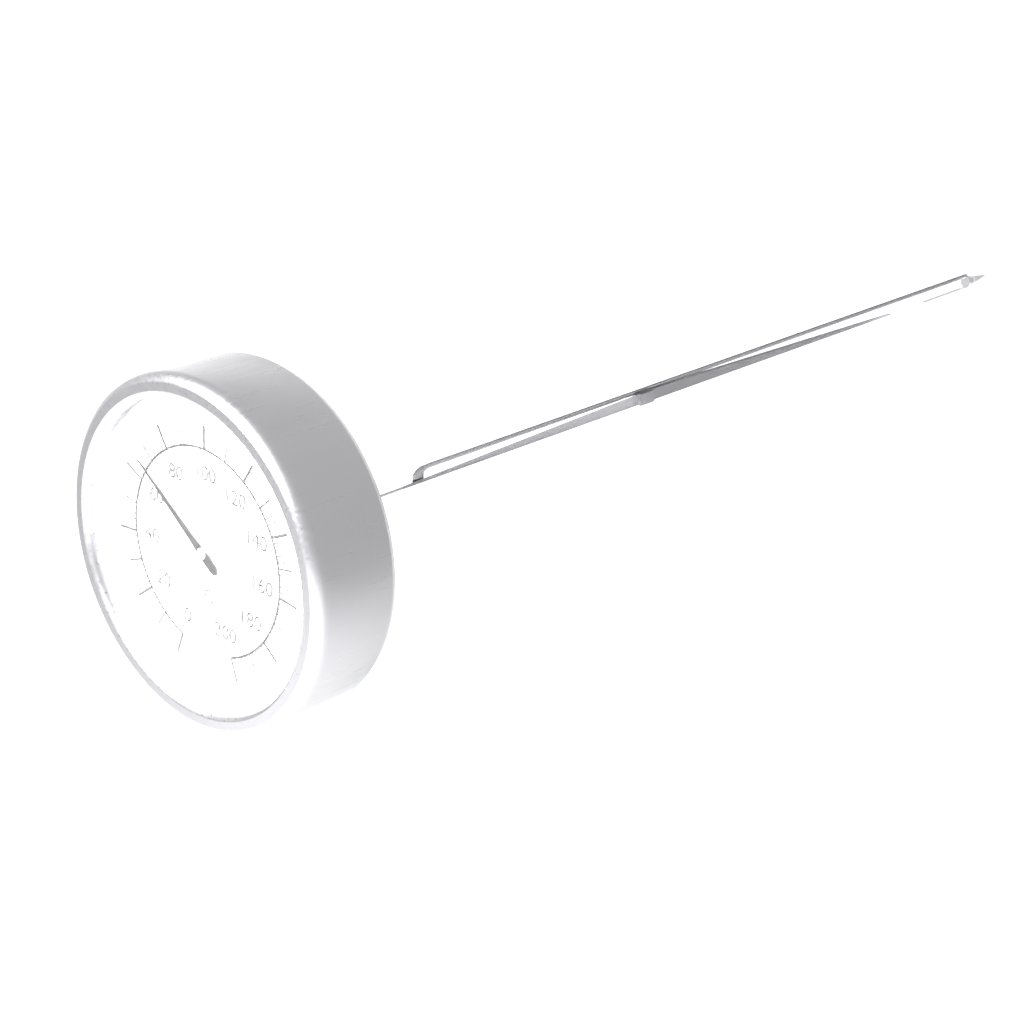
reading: 66 °C
